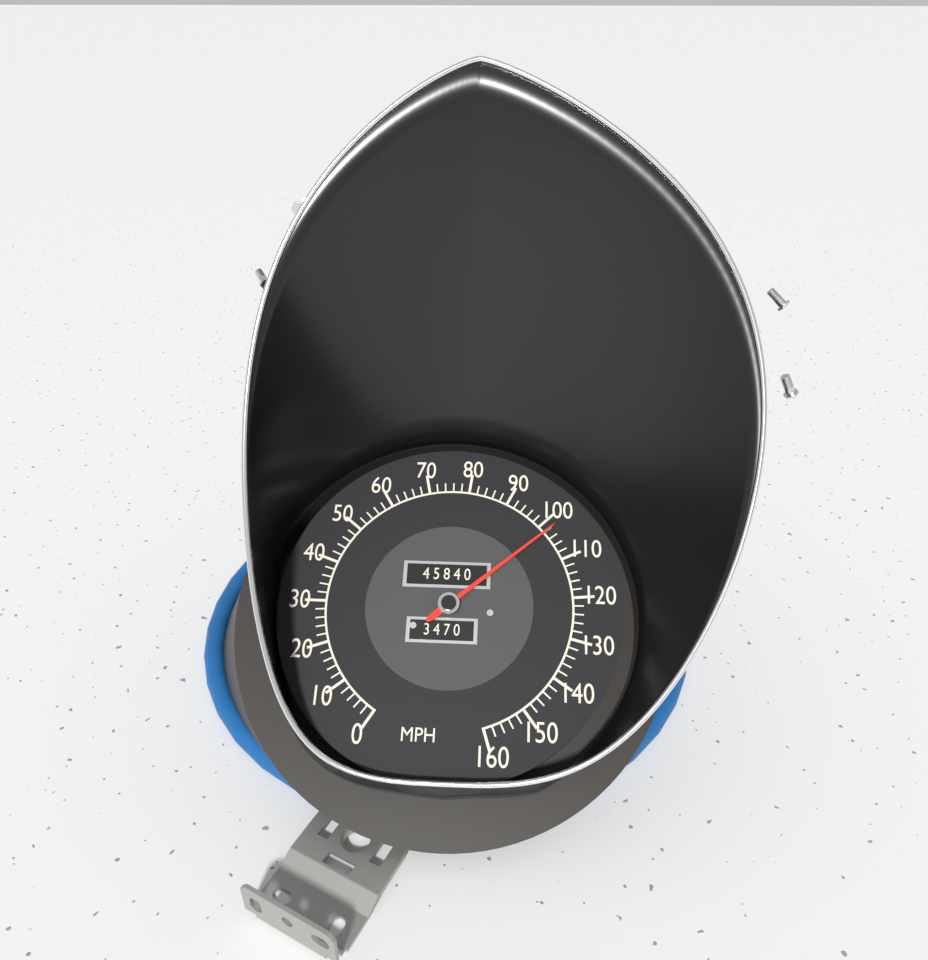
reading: 102 MPH
